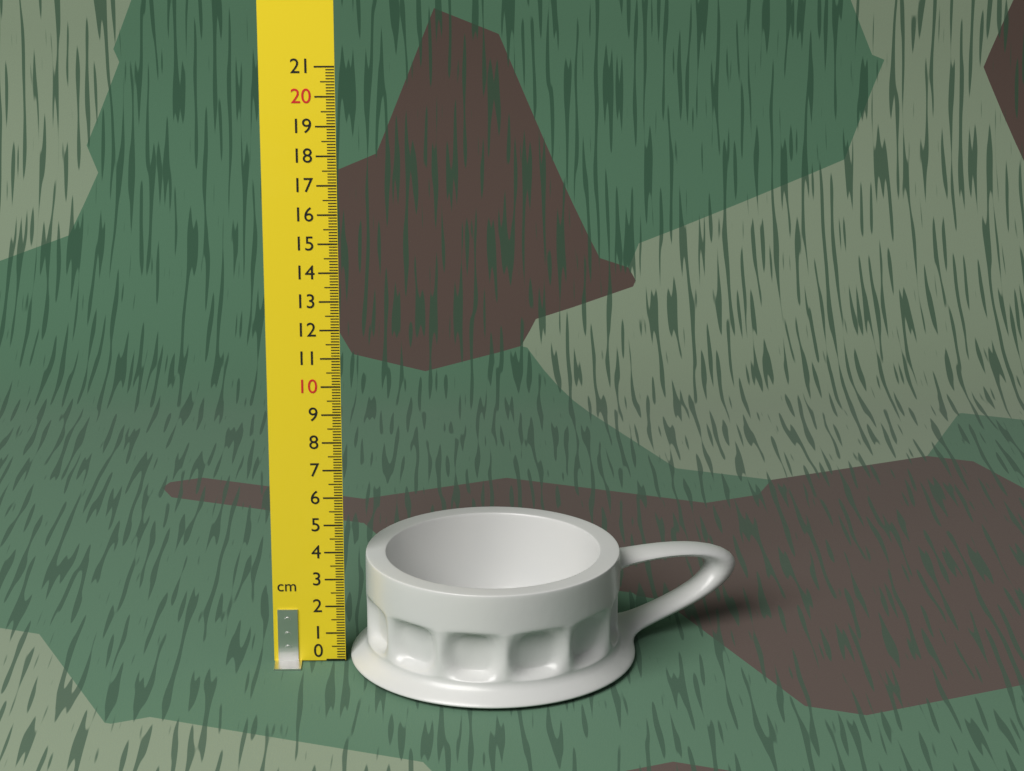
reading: 3.9 cm
